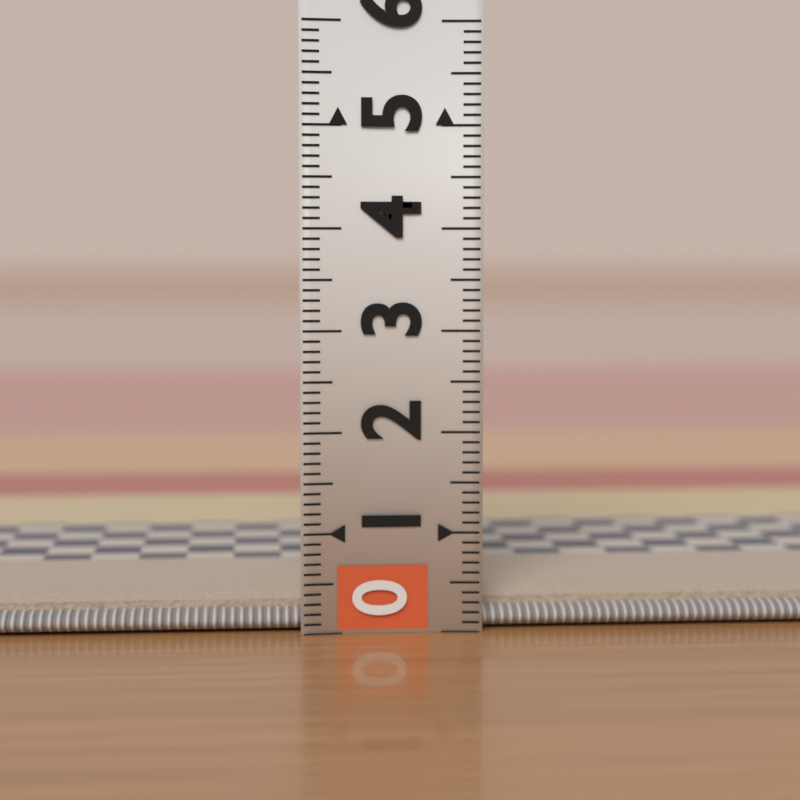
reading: 0.4 (no unit)
